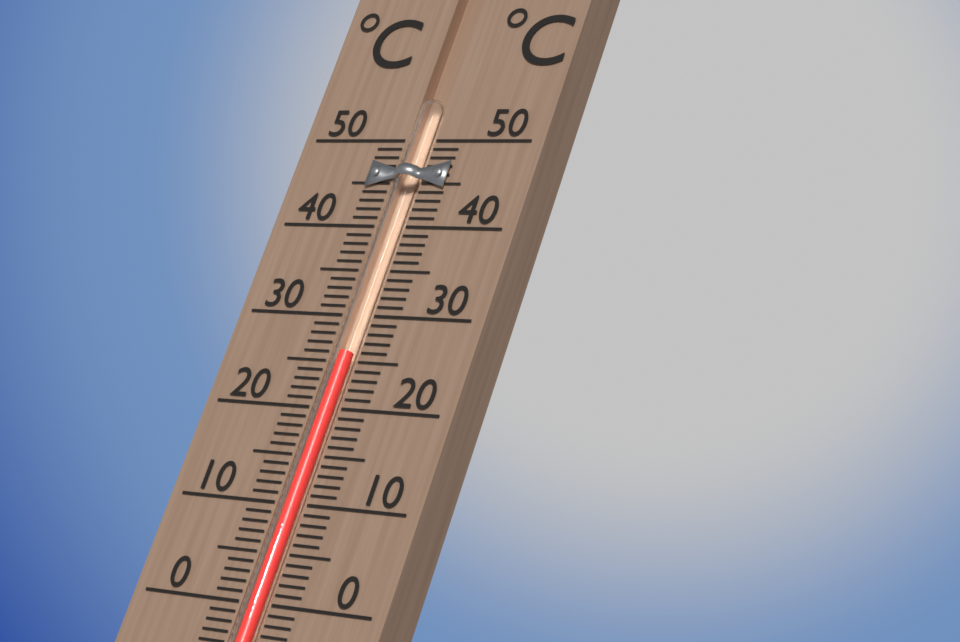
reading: 26 °C
